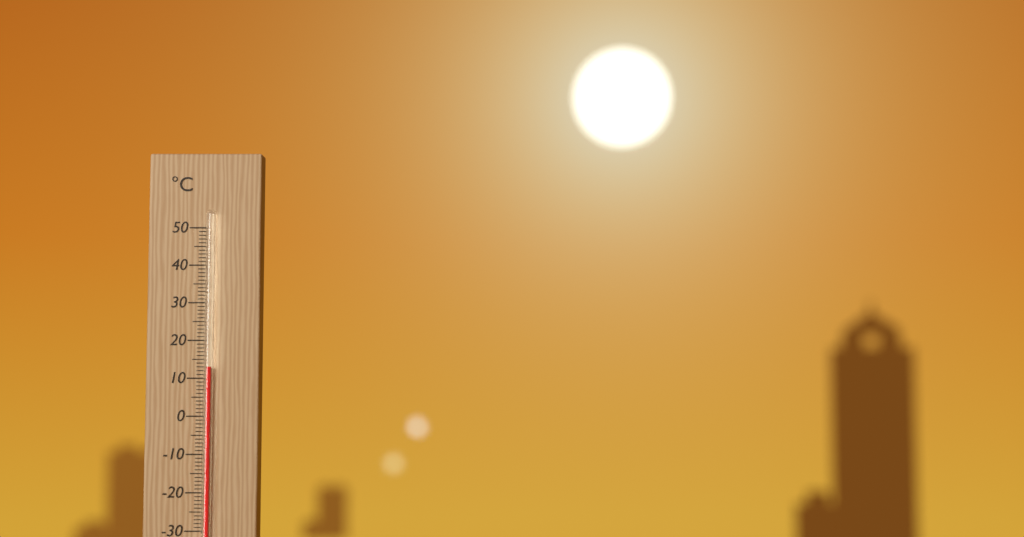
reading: 13 °C
